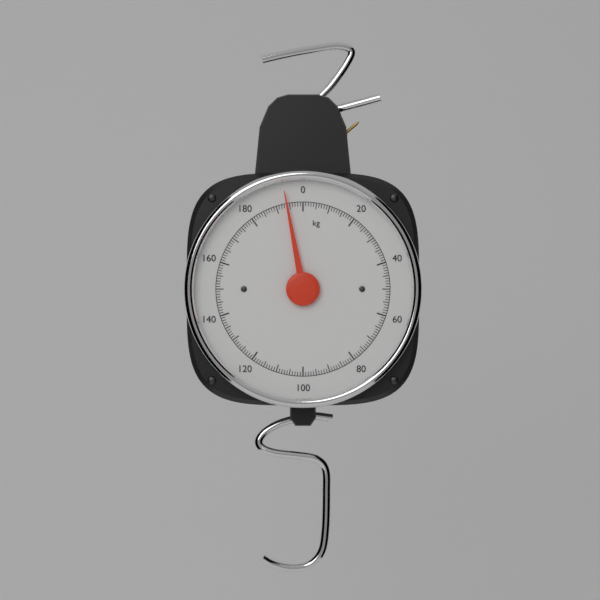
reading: 194 kg
